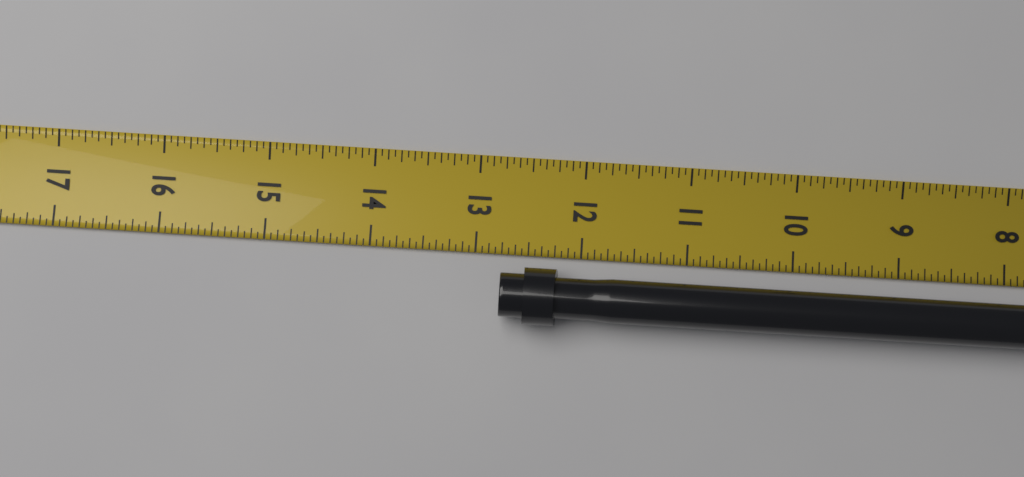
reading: 12.7500 in
